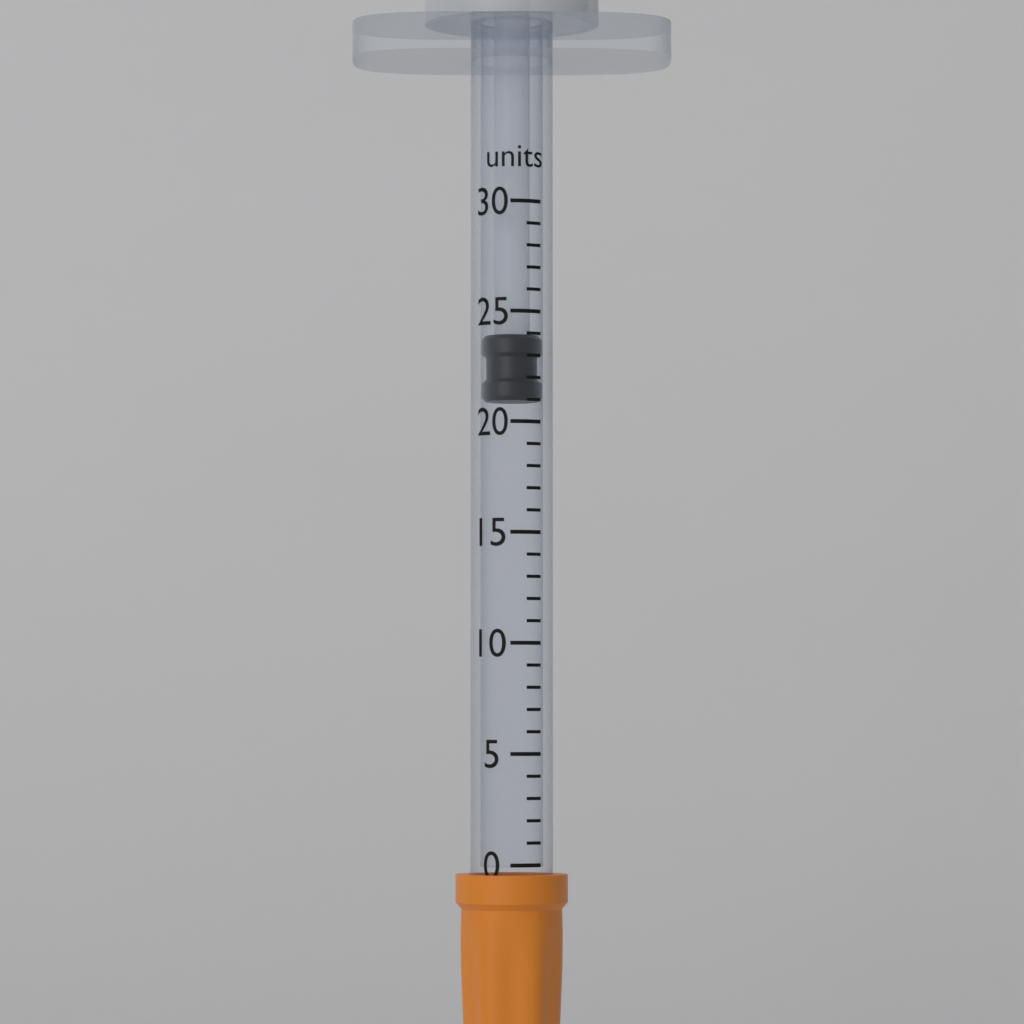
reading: 21 units
